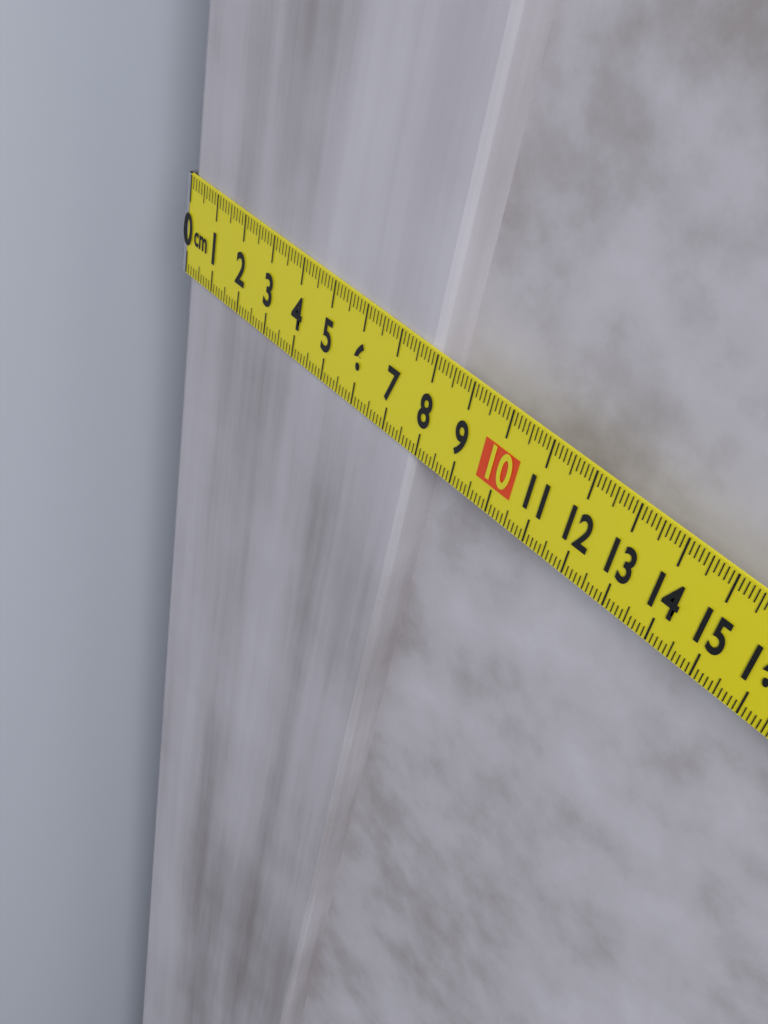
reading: 7.9 cm
